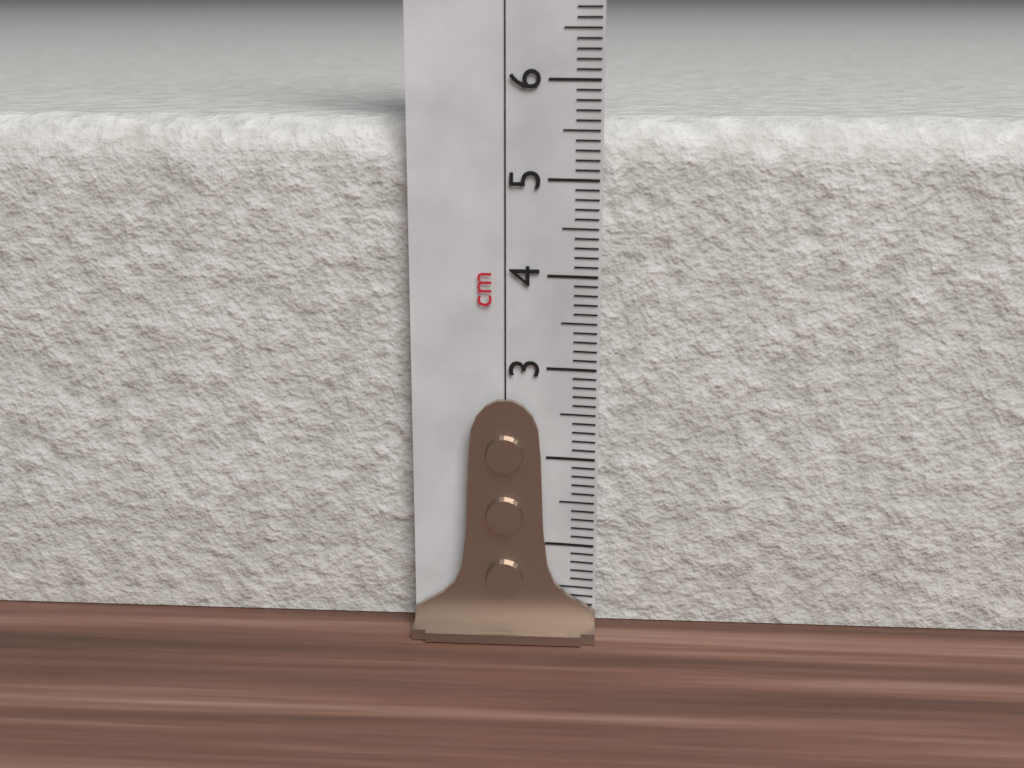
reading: 5.6 cm
